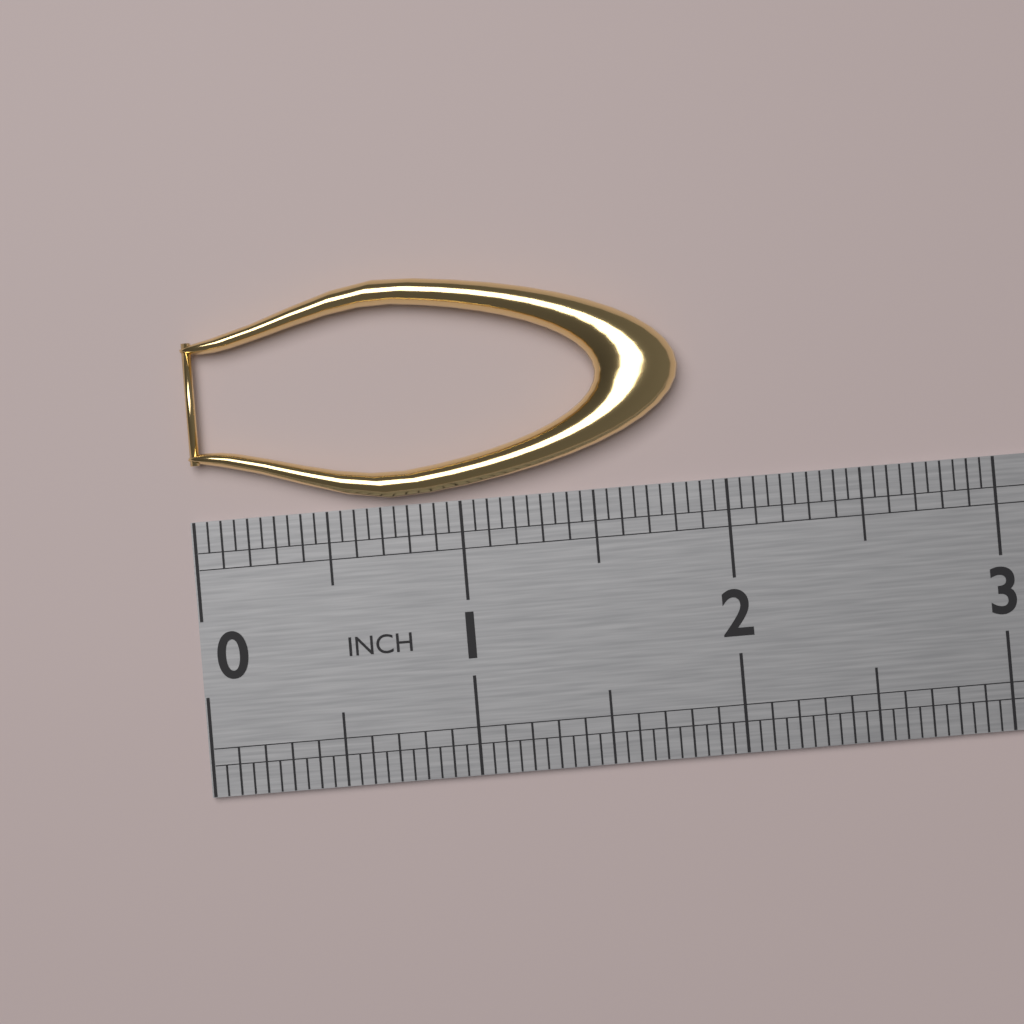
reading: 1.85 in
